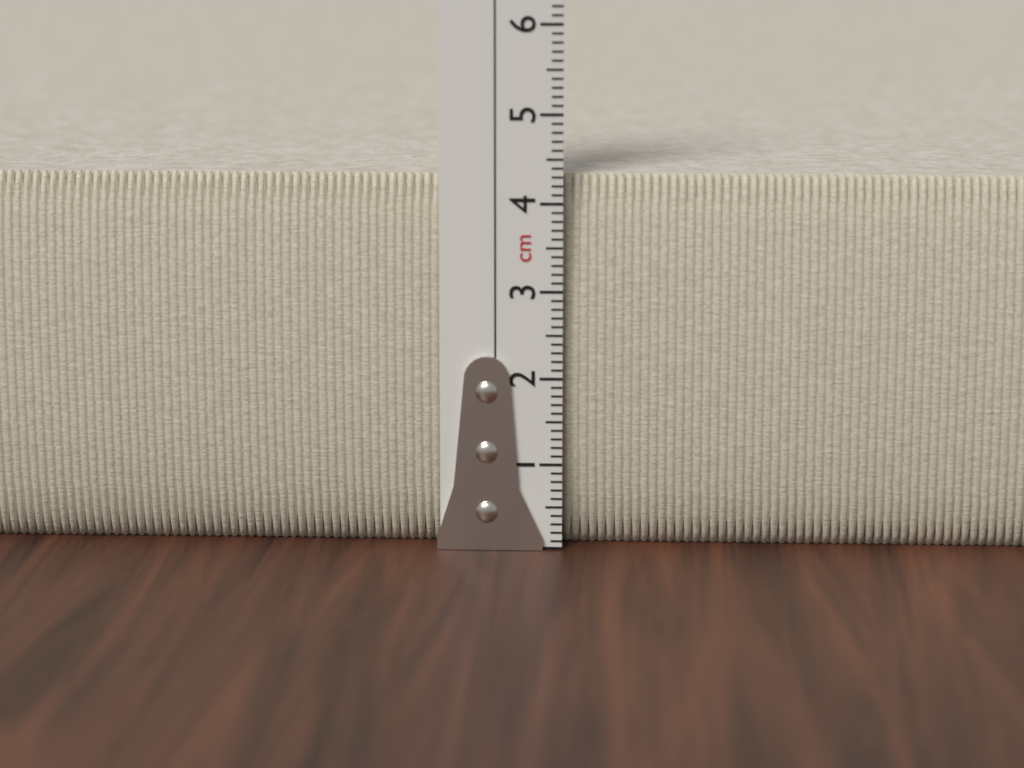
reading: 4.3 cm
